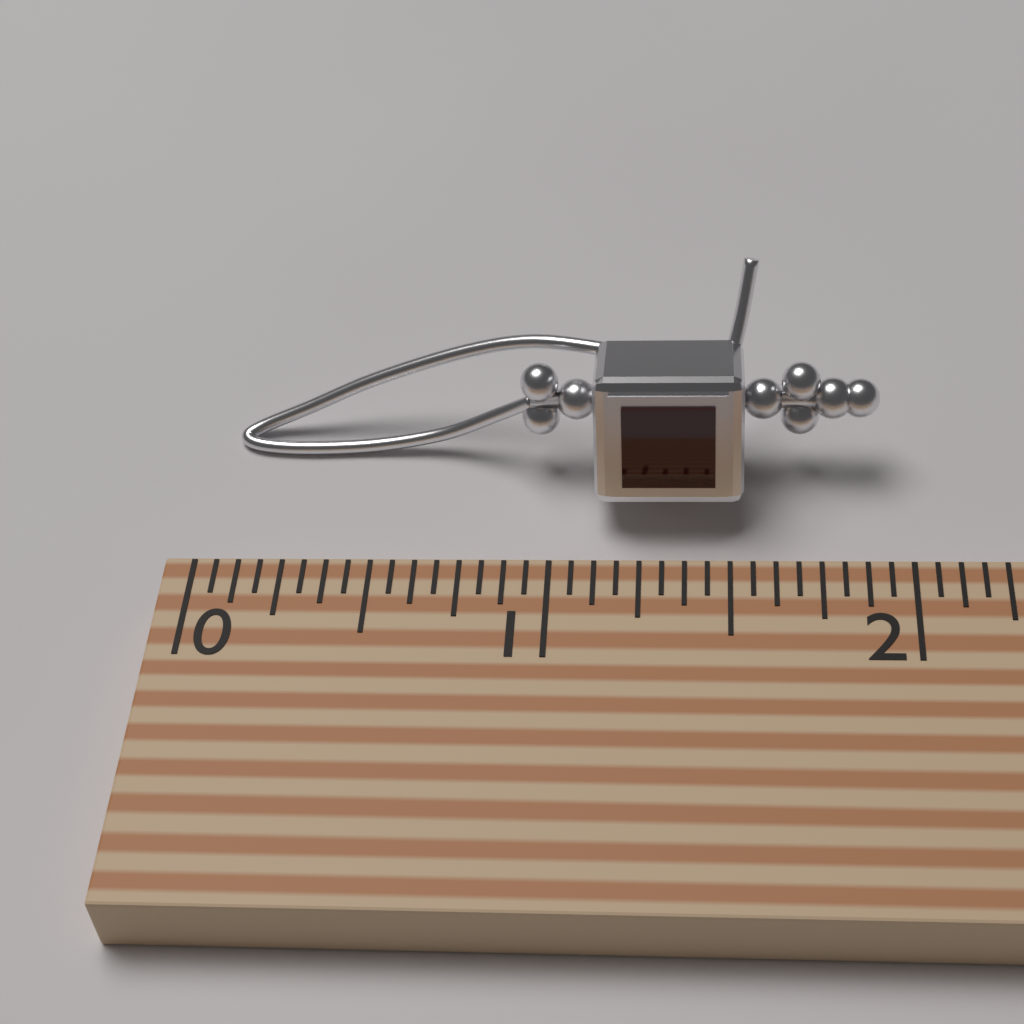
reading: 1.9375 (no unit)
